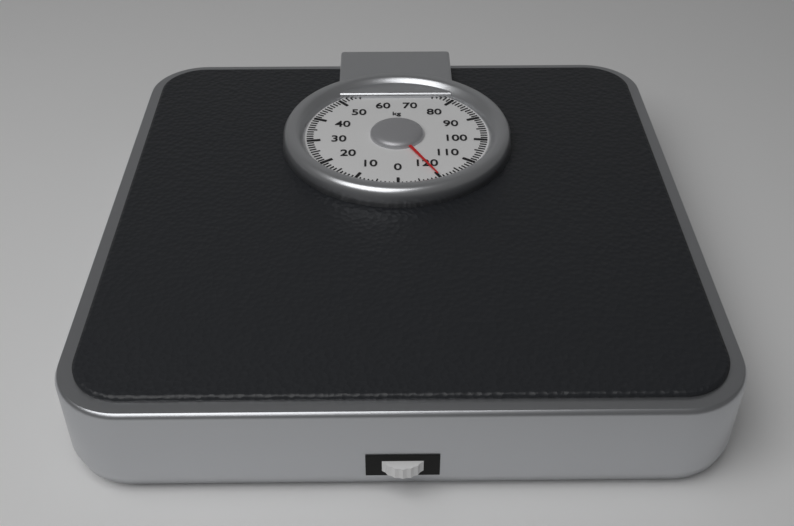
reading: 120 kg
